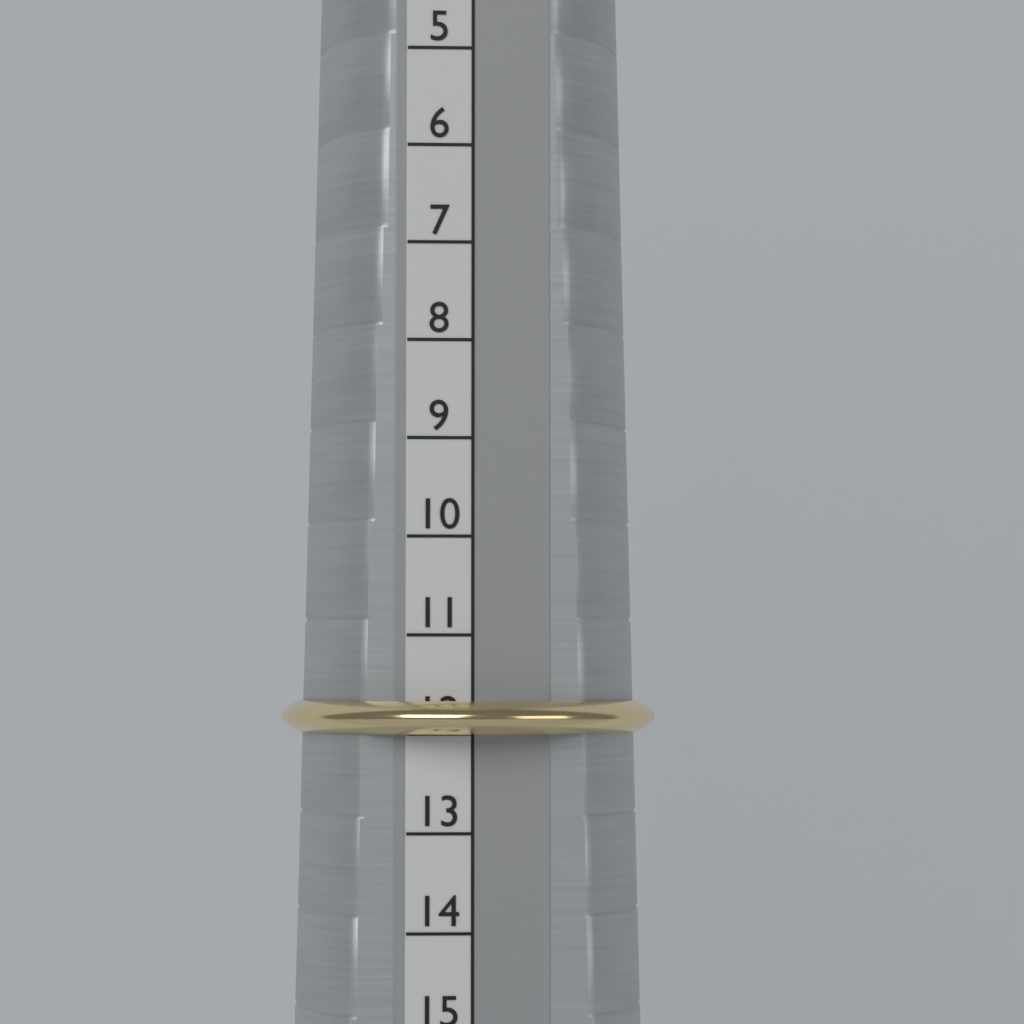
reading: 12 (no unit)
